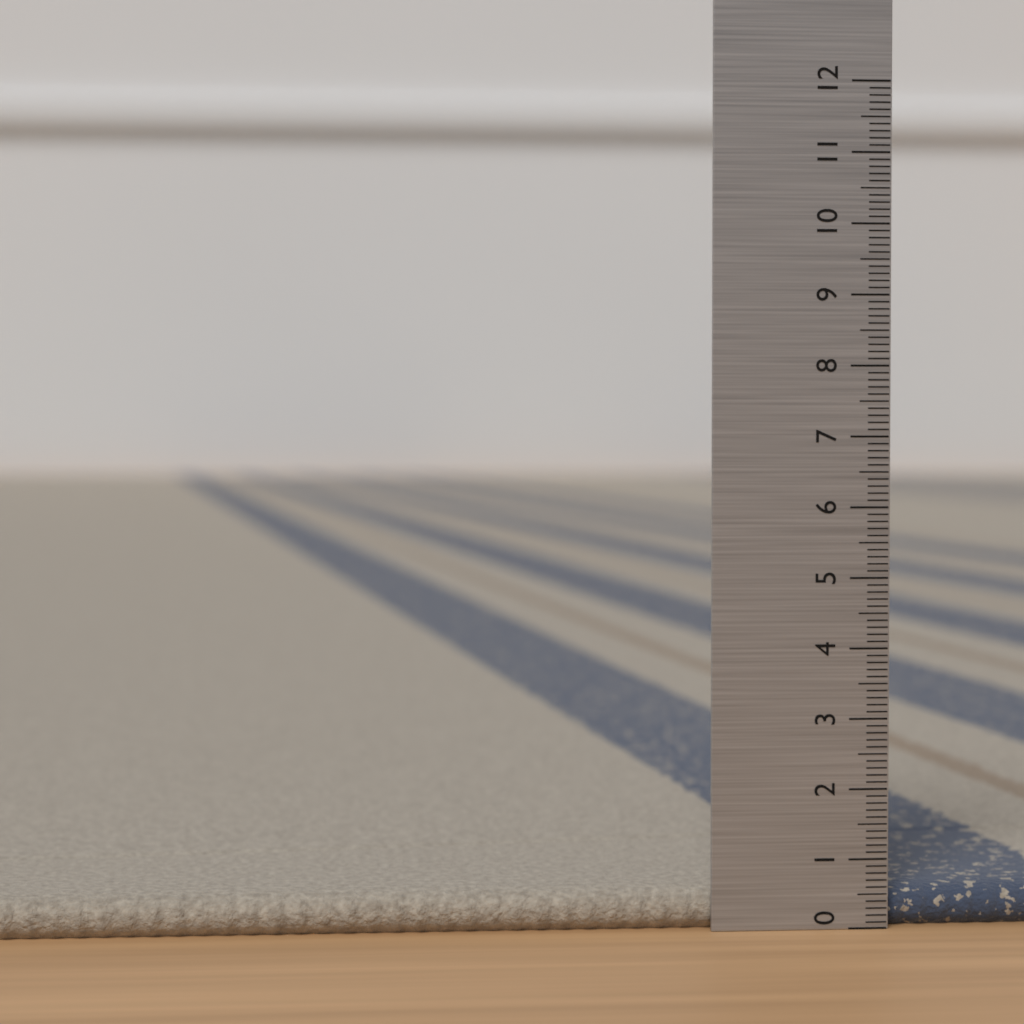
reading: 0.6 (no unit)
